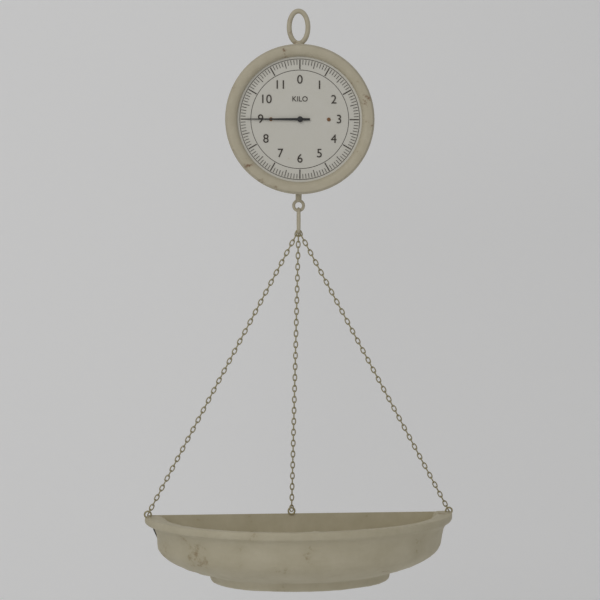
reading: 9.0 kg
